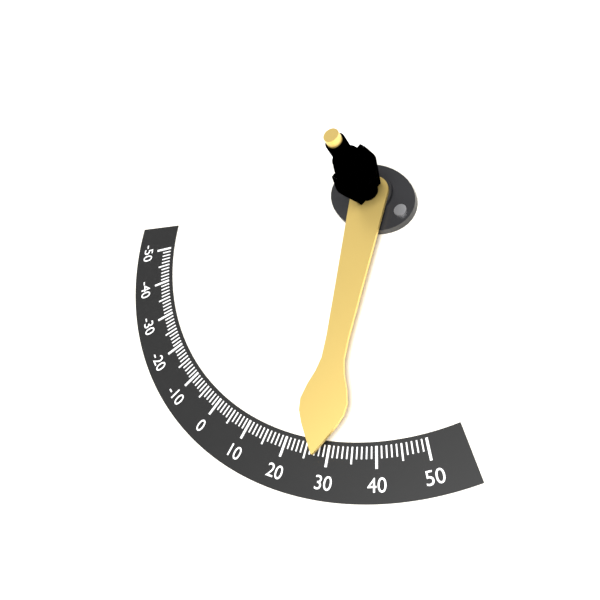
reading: 28 (no unit)
